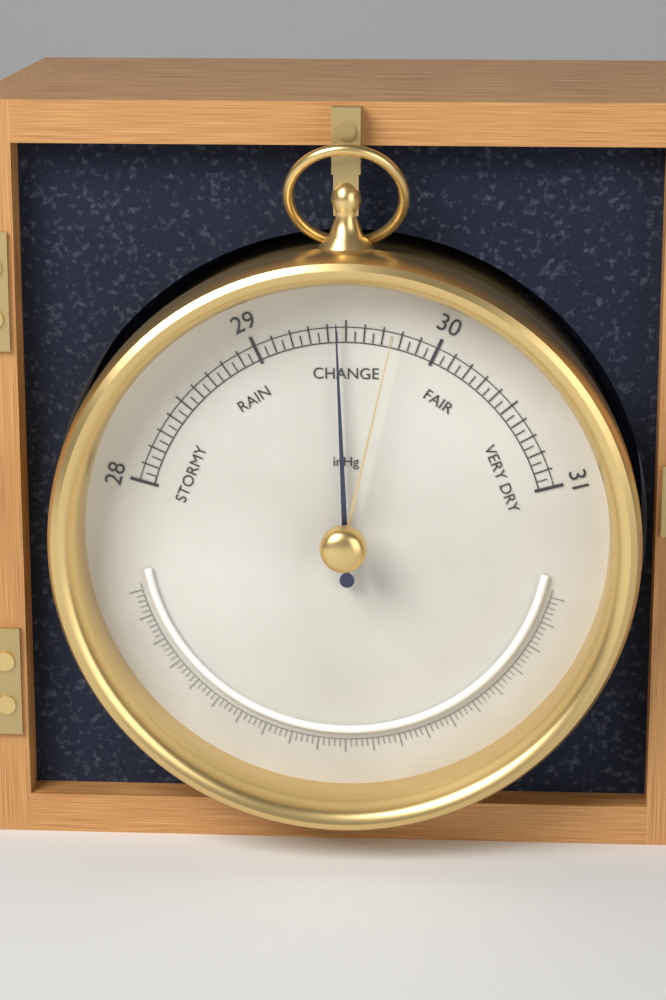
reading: 29.45 inHg
